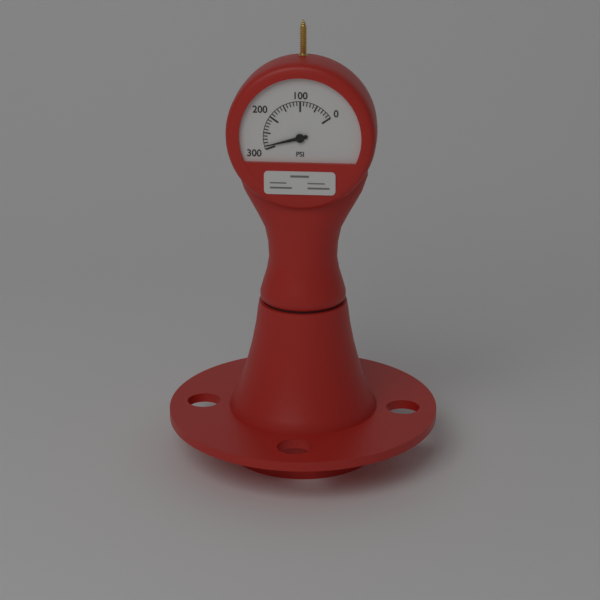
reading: 290 psi
